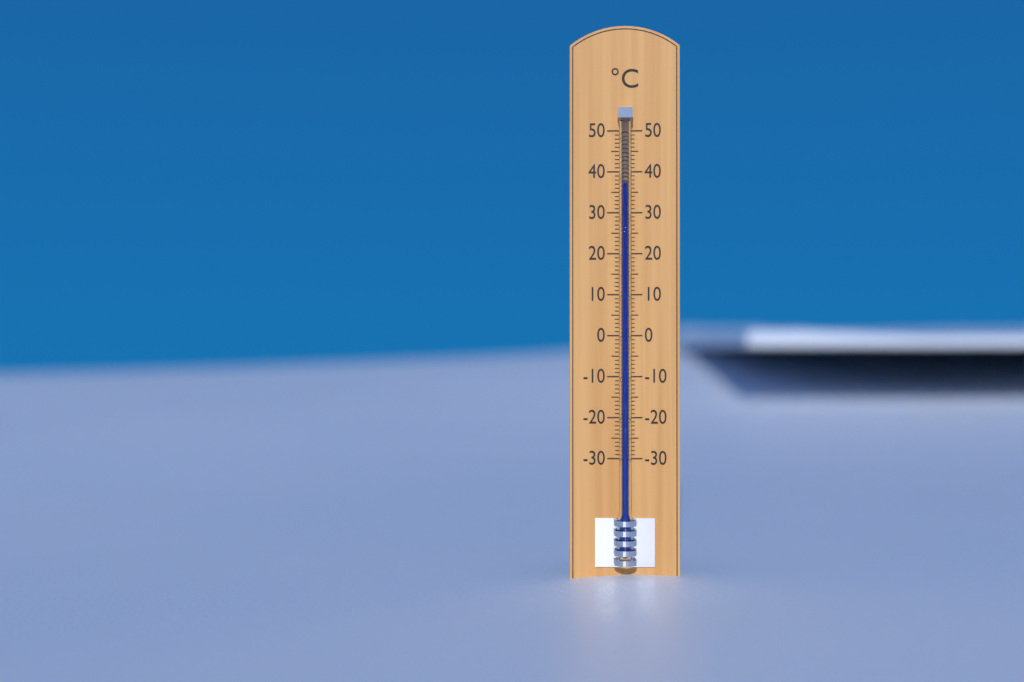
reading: 37 °C
